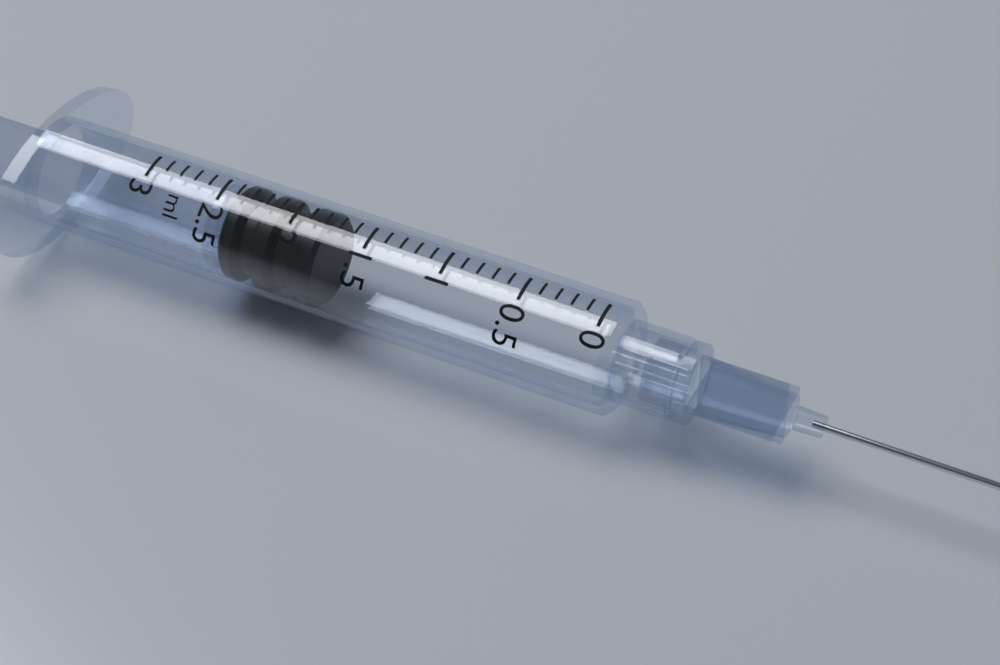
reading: 1.8 ml
